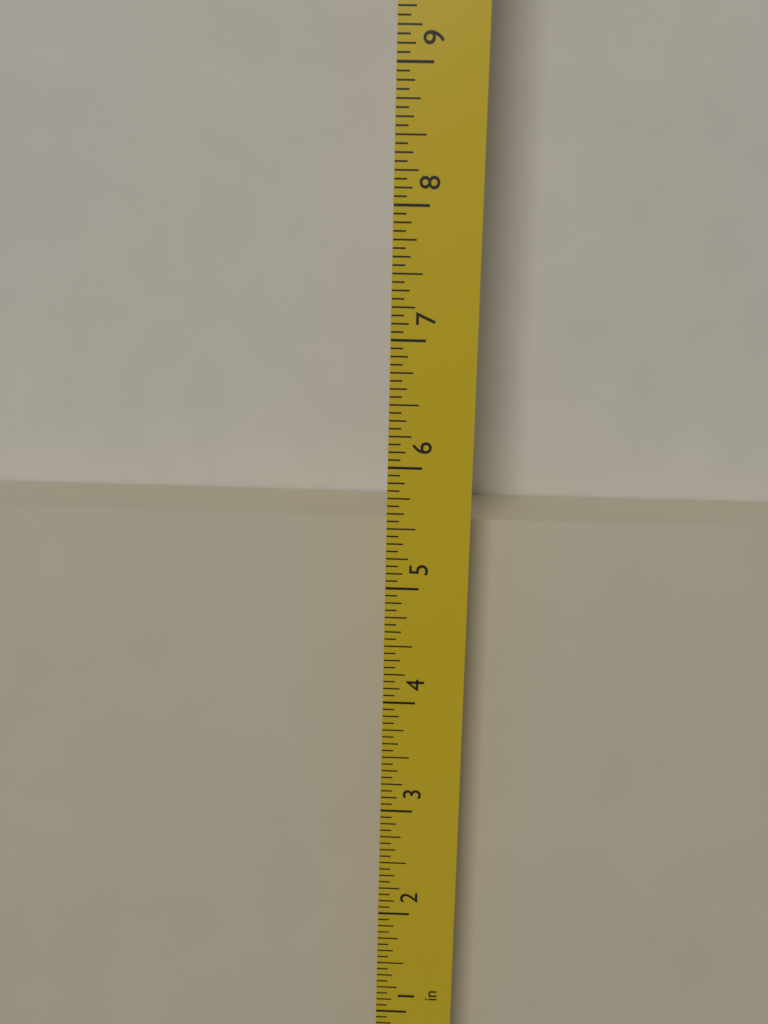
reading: 5.4375 in
